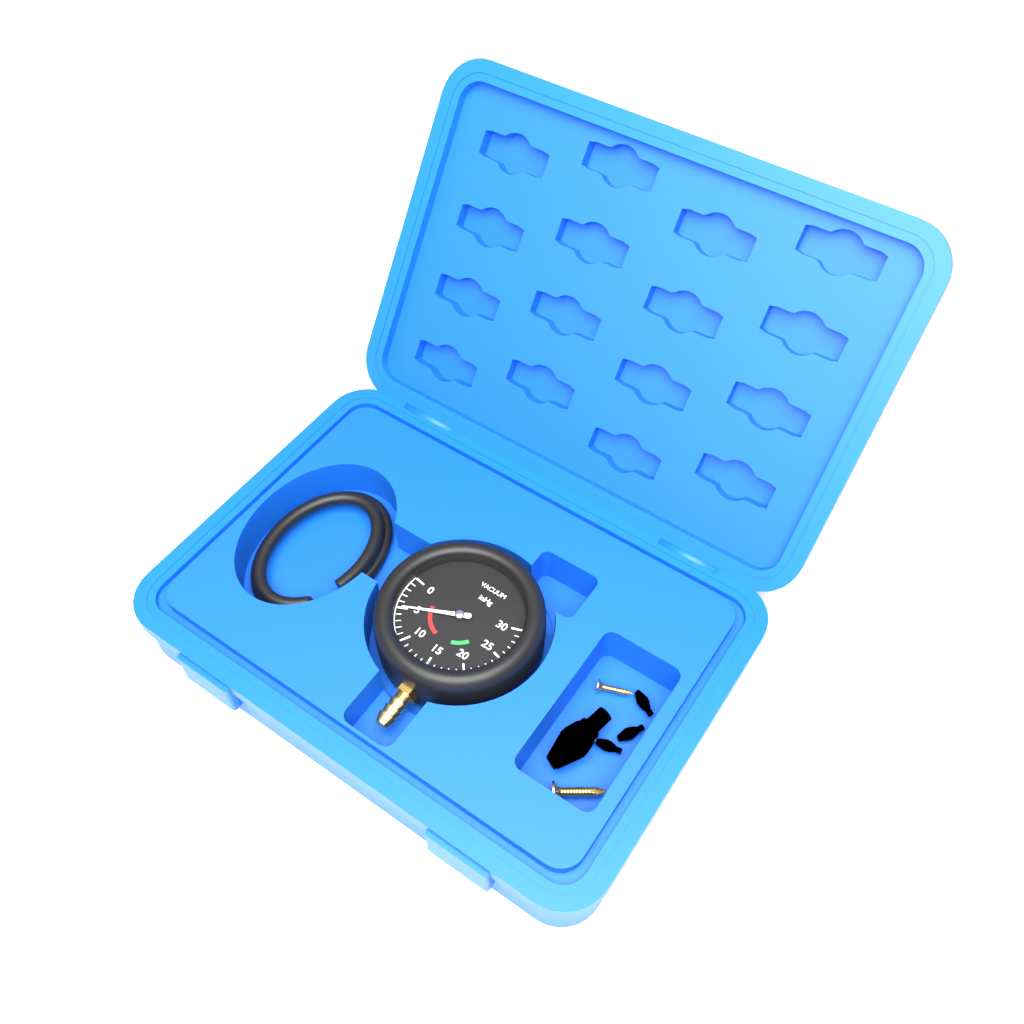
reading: 5 inHg
